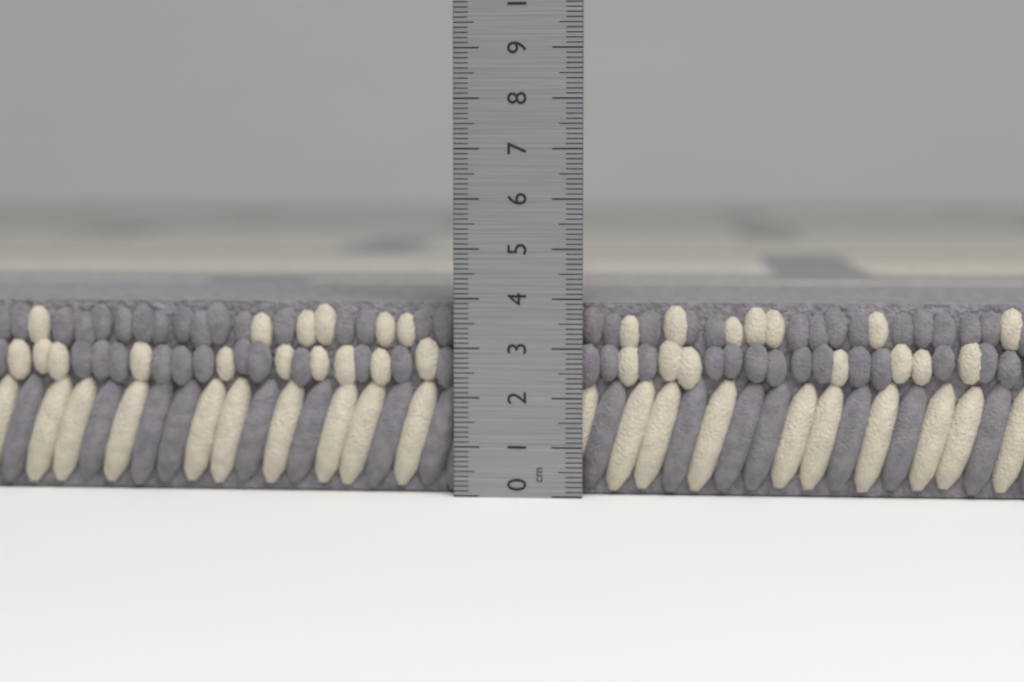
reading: 3.9 cm
